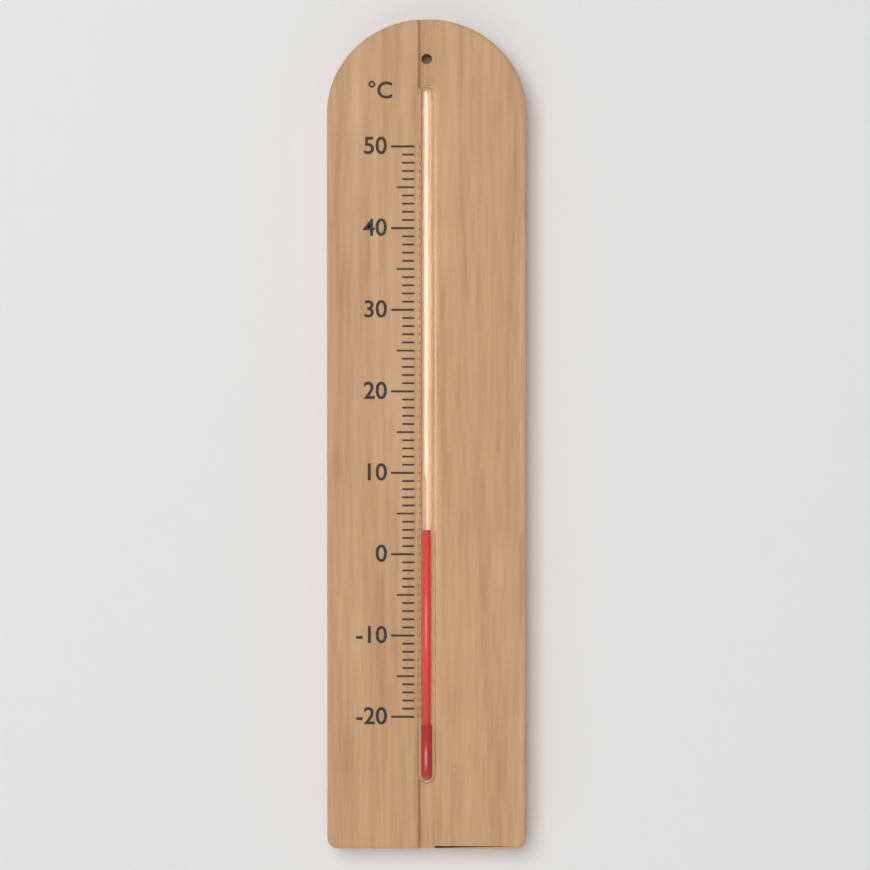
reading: 3 °C
